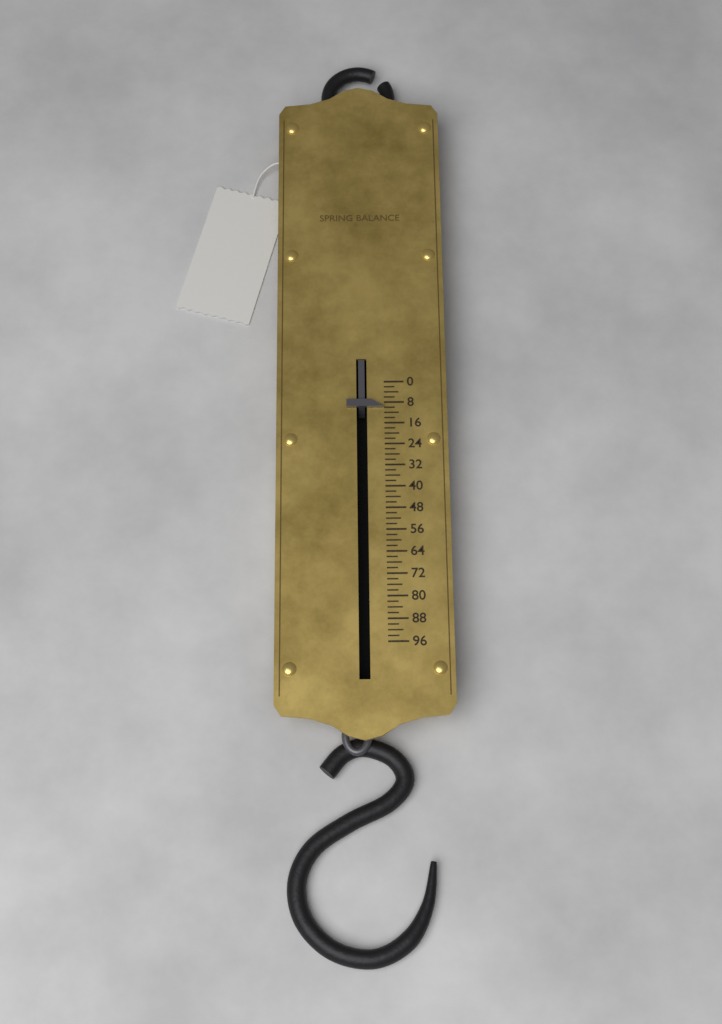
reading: 10 (no unit)
